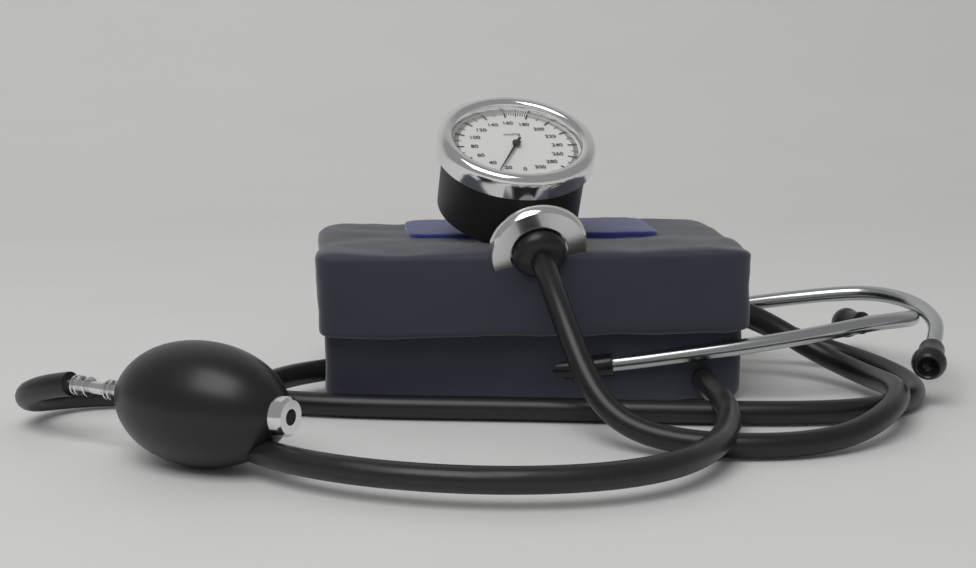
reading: 26 mmHg
